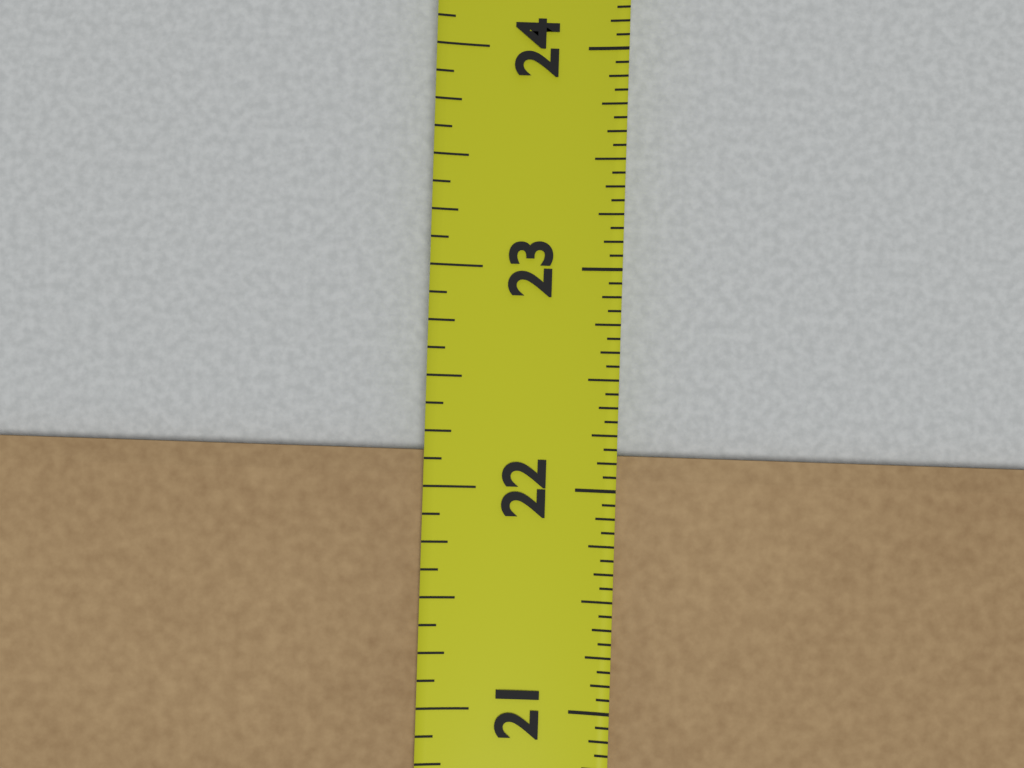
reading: 22.1875 in
